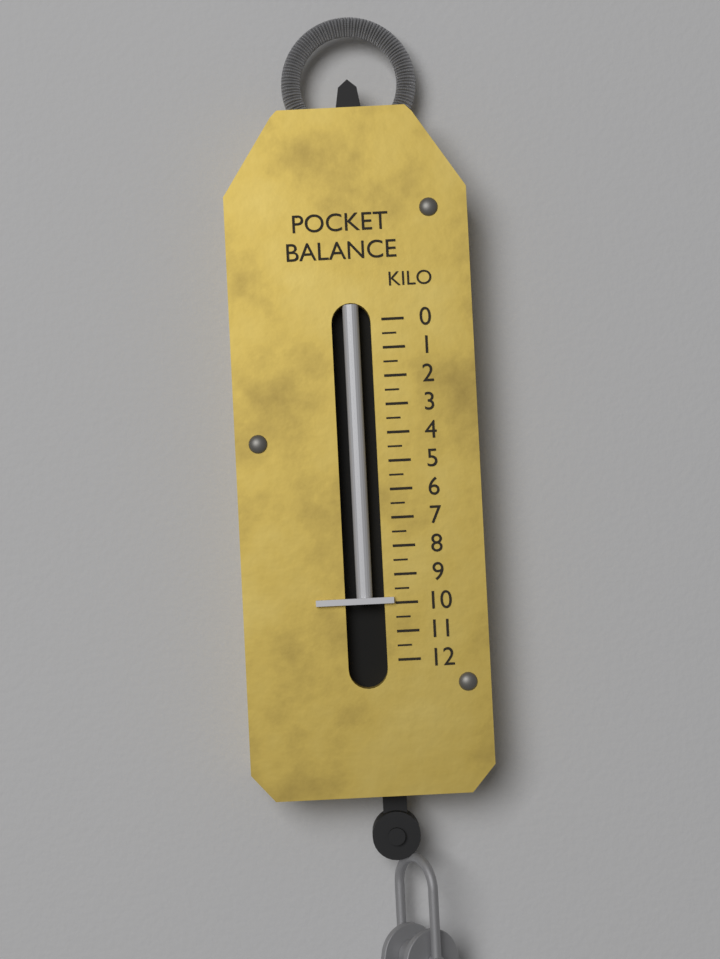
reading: 10.0 kg
